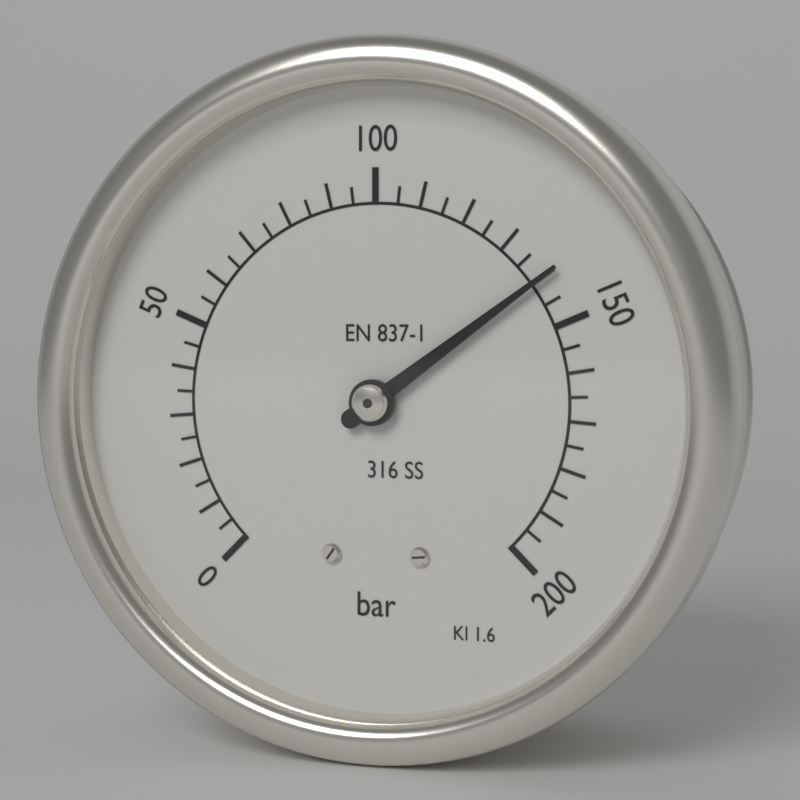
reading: 140 bar
